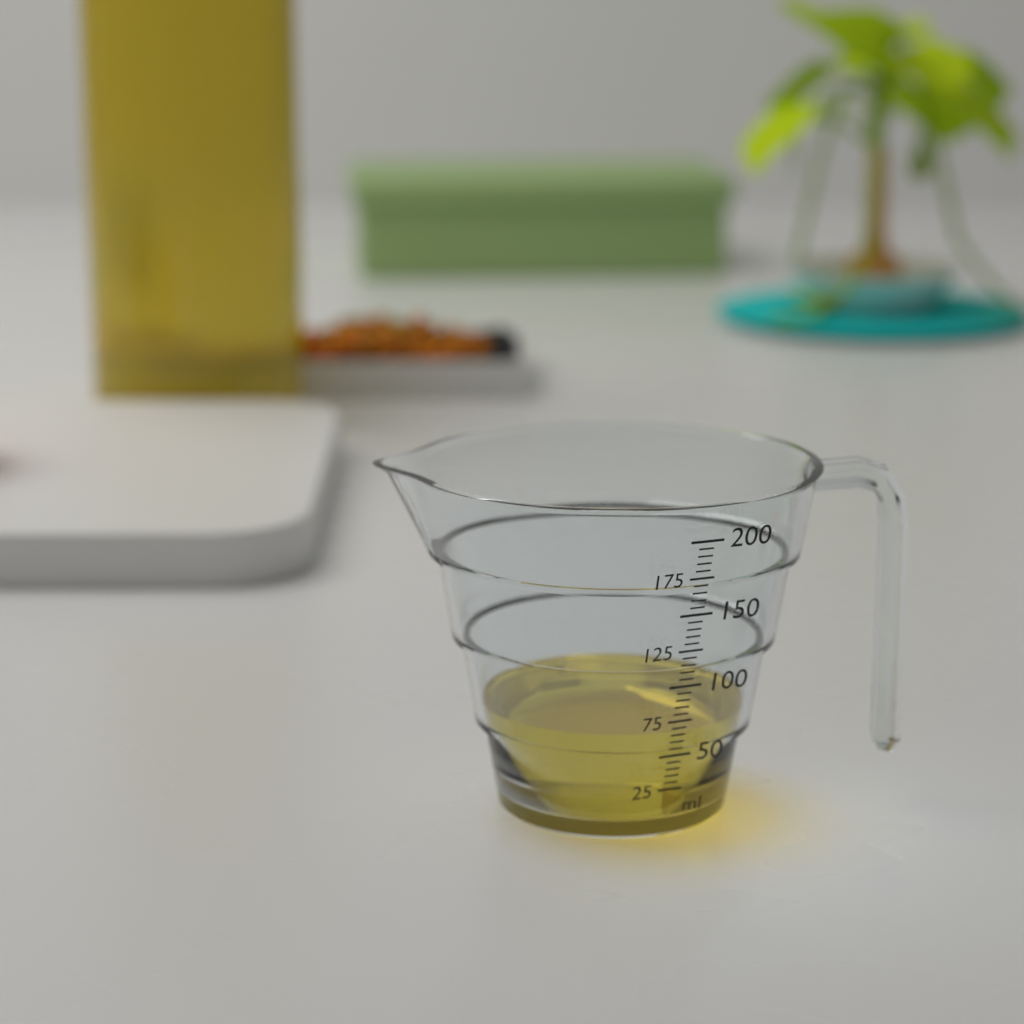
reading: 65 ml
